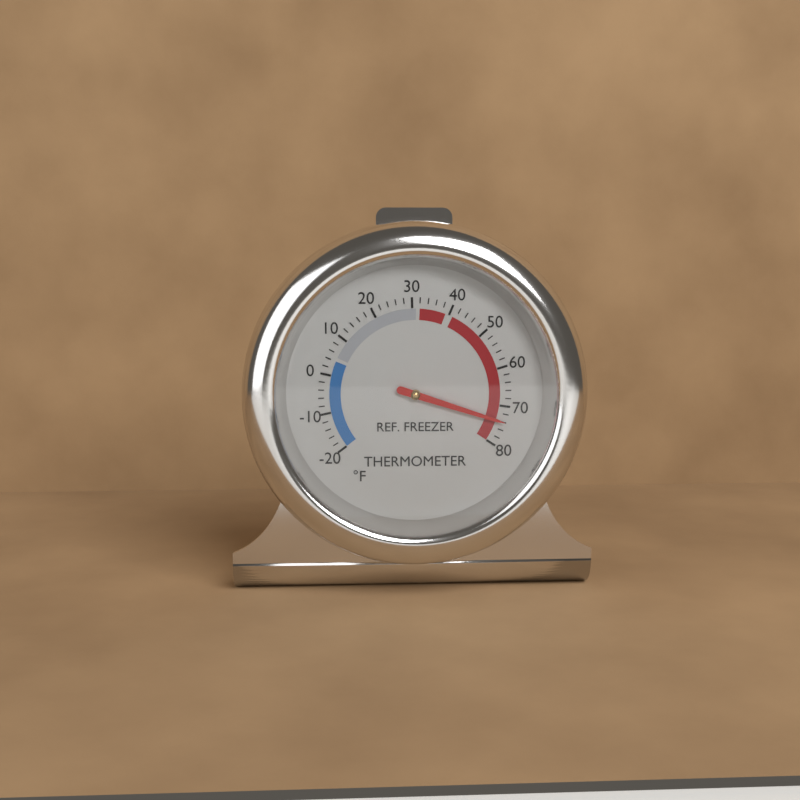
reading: 74 °F
